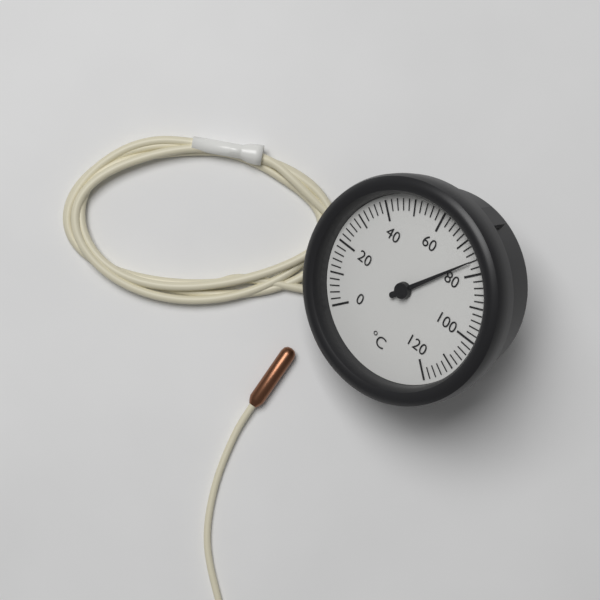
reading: 76 °C
